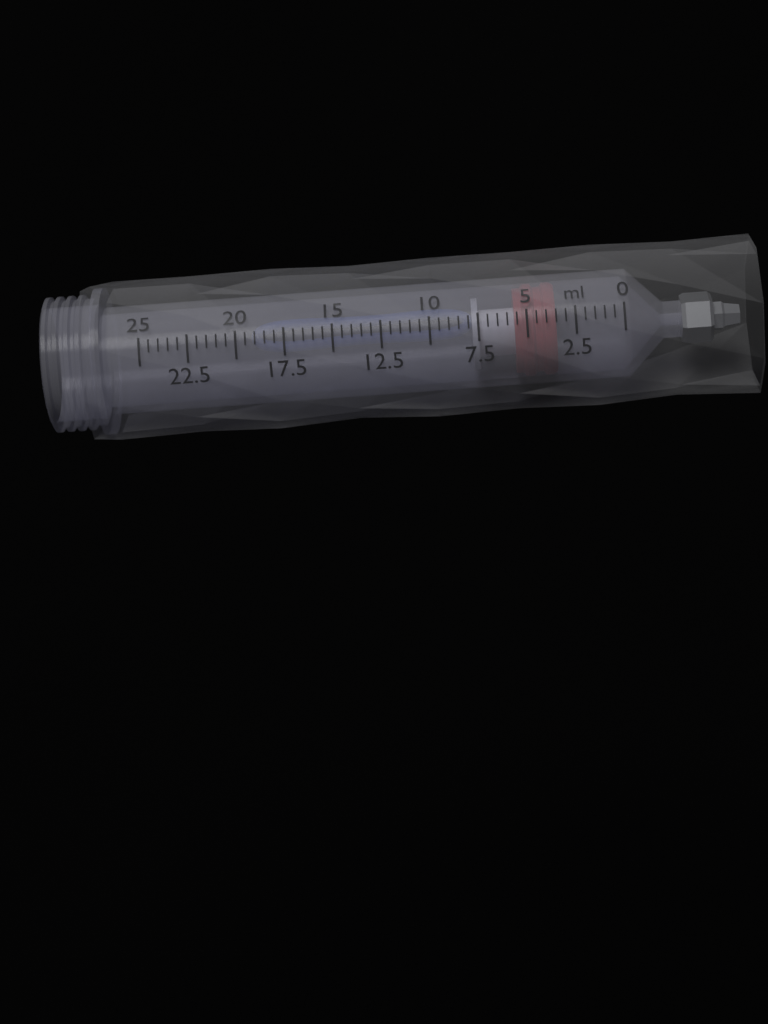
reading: 3.5 ml
